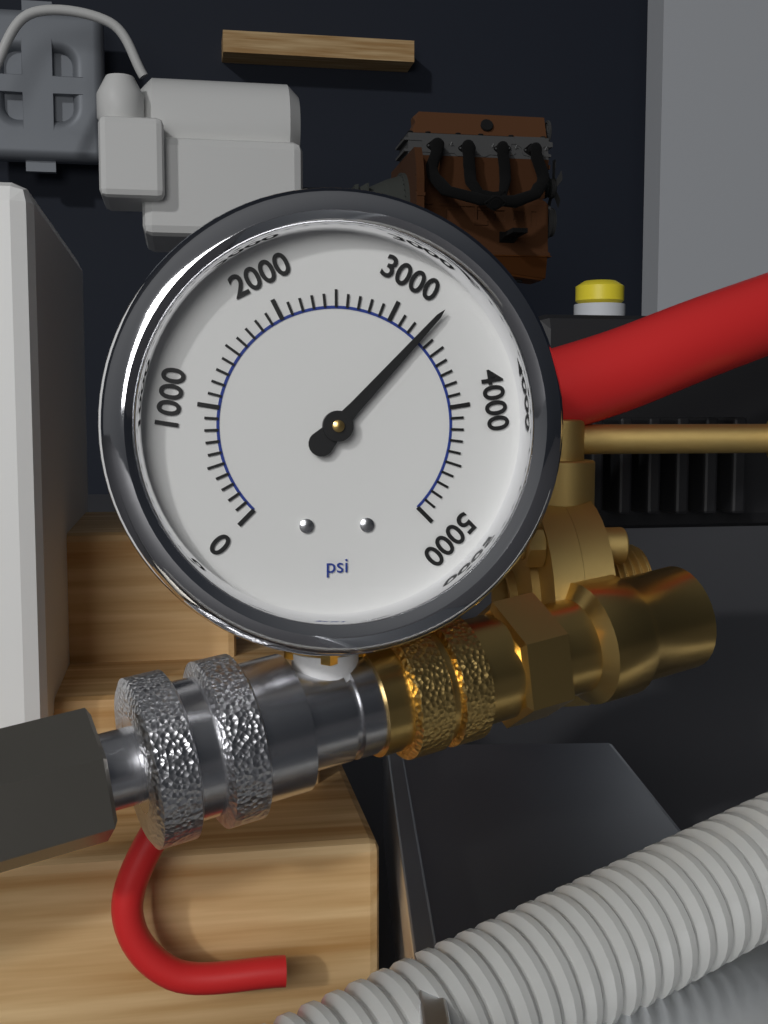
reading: 3300 psi
